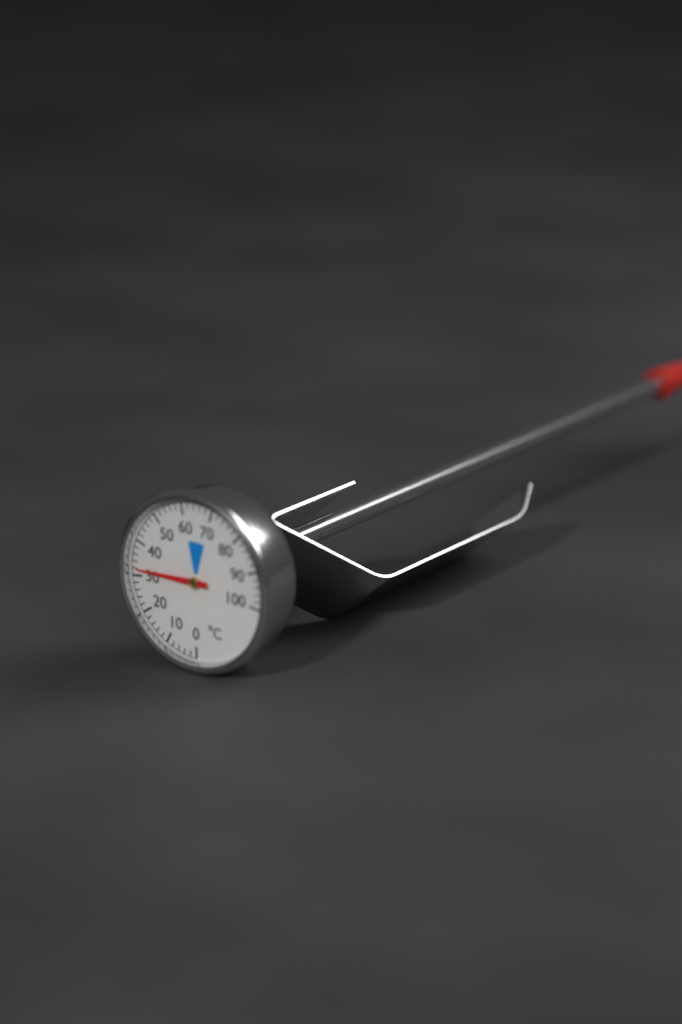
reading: 32 °C
